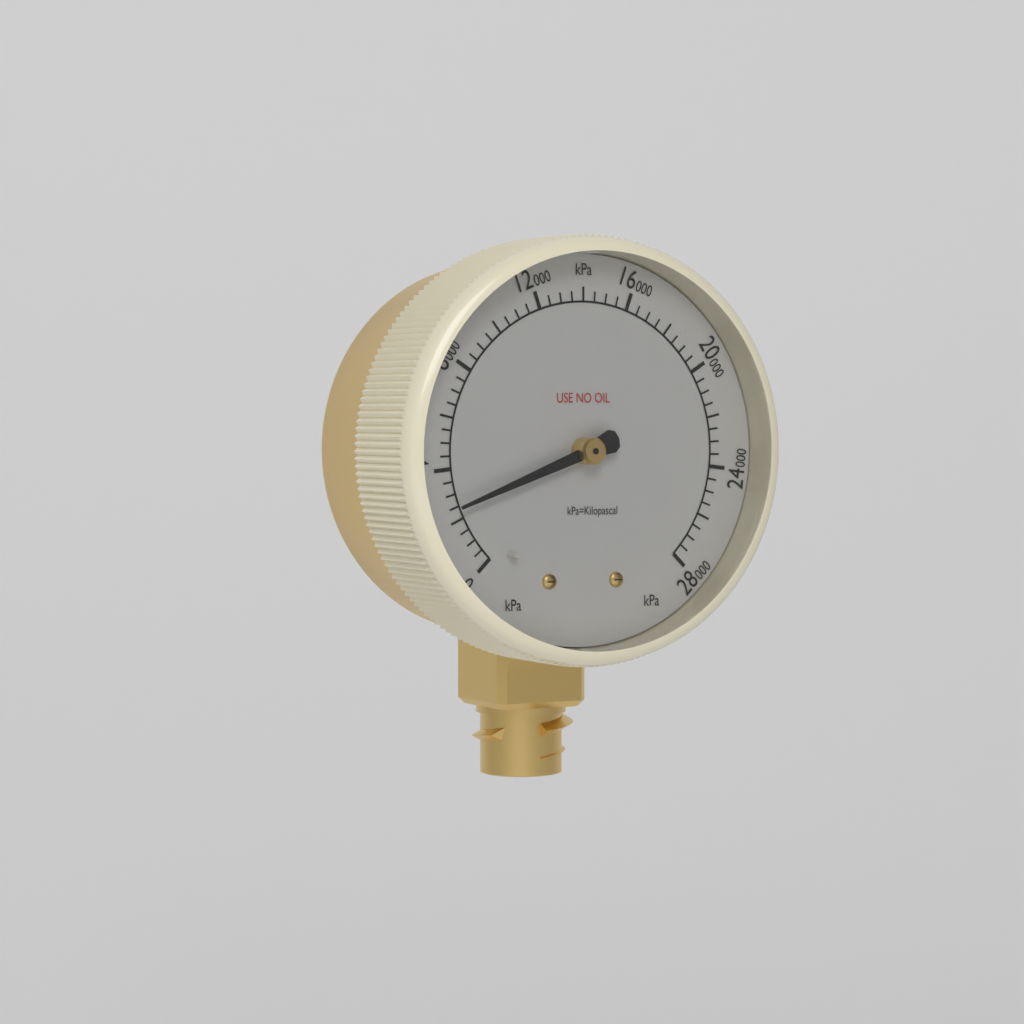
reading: 2500 kPa
